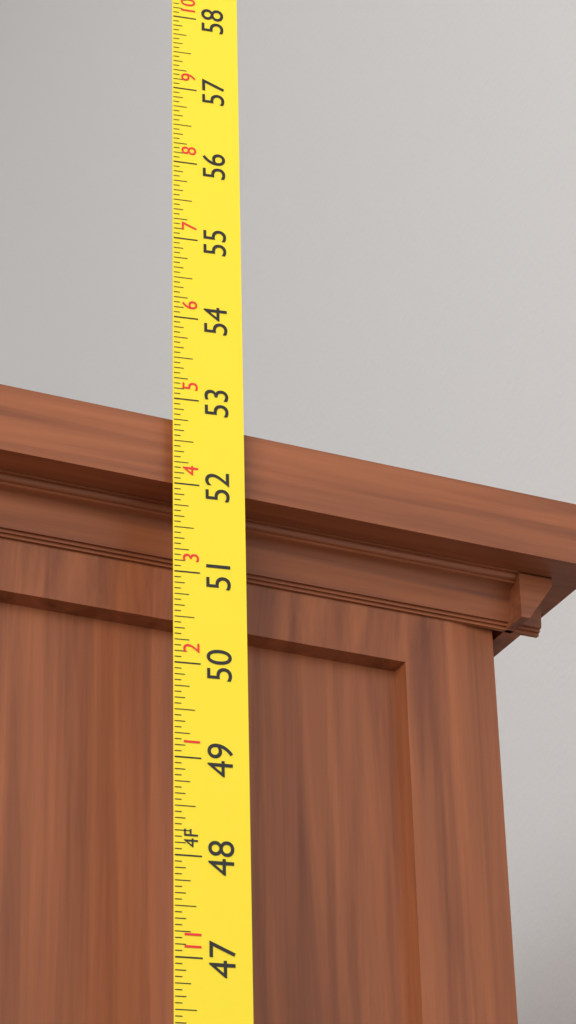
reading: 52.8125 in
